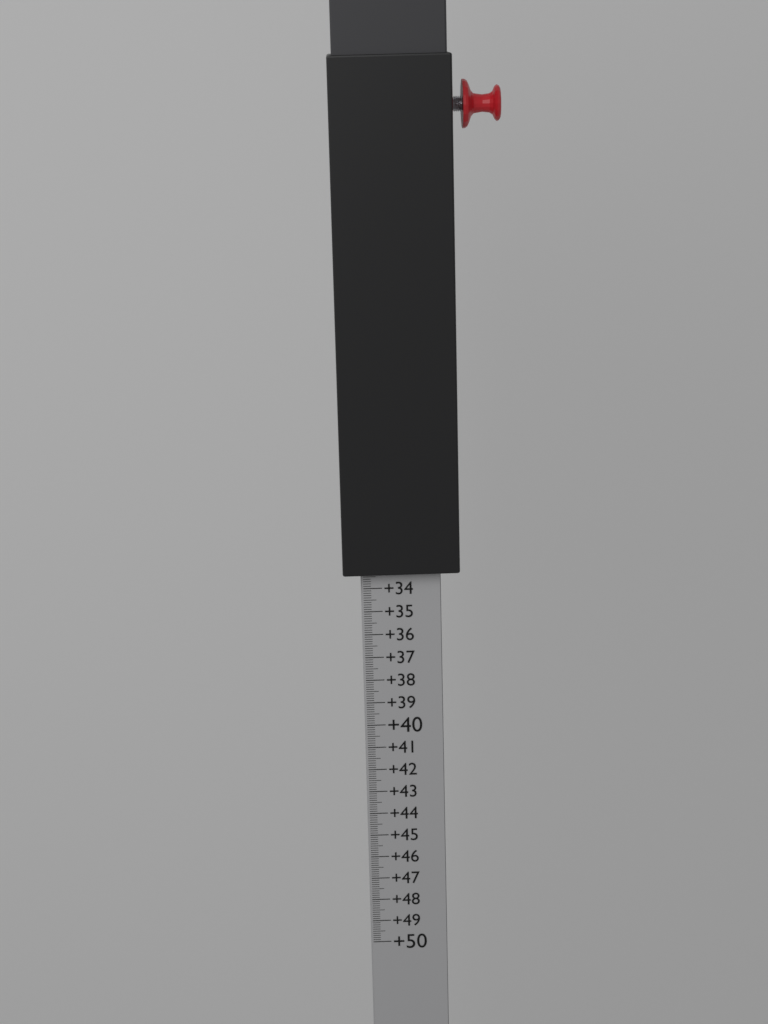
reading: 33.3 (no unit)
